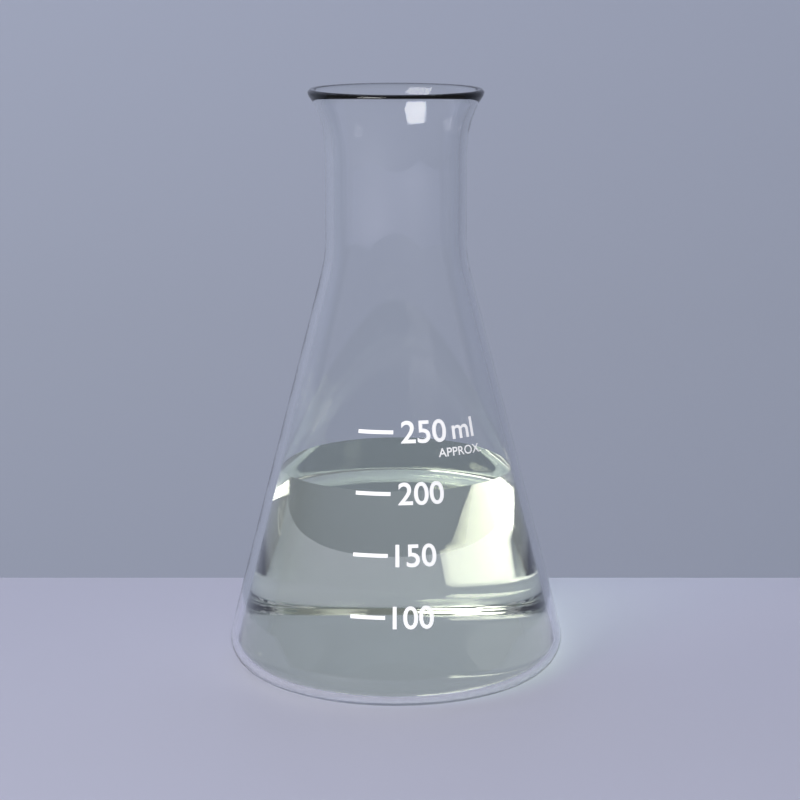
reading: 200 ml
